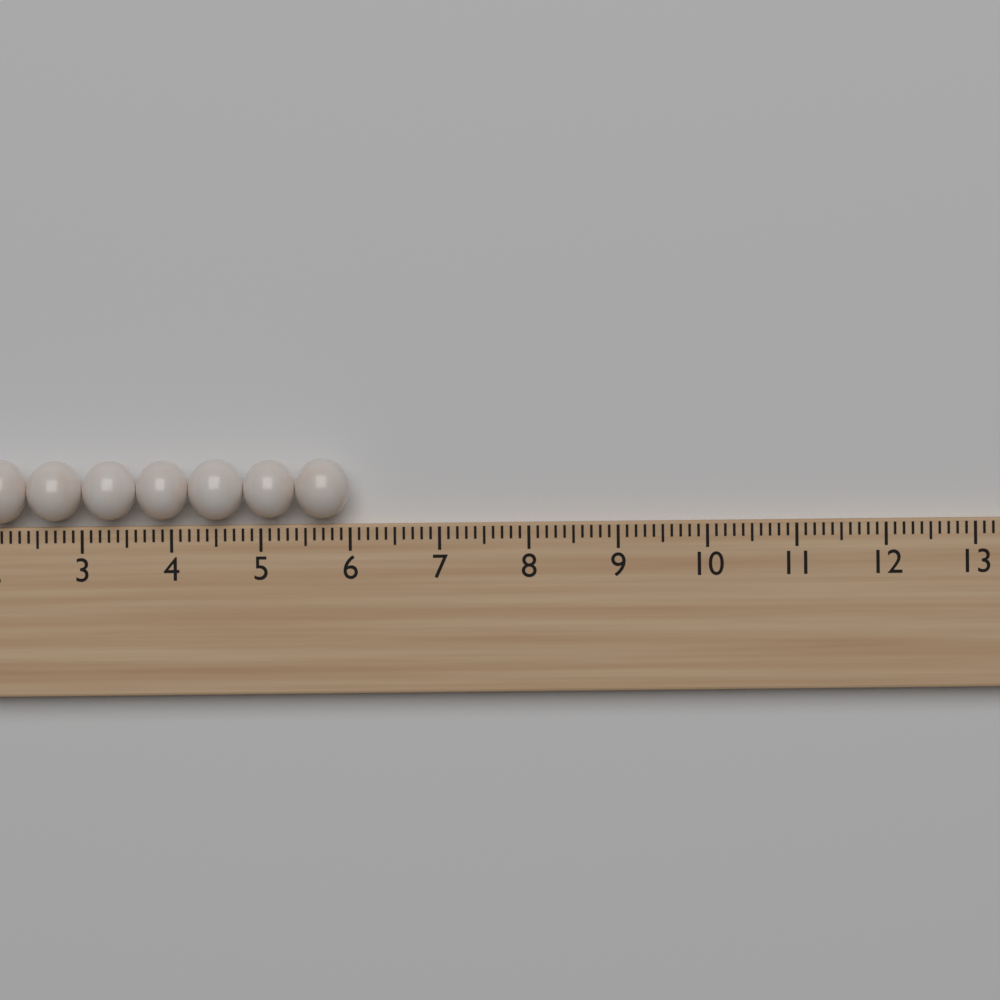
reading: 6.0 (no unit)
